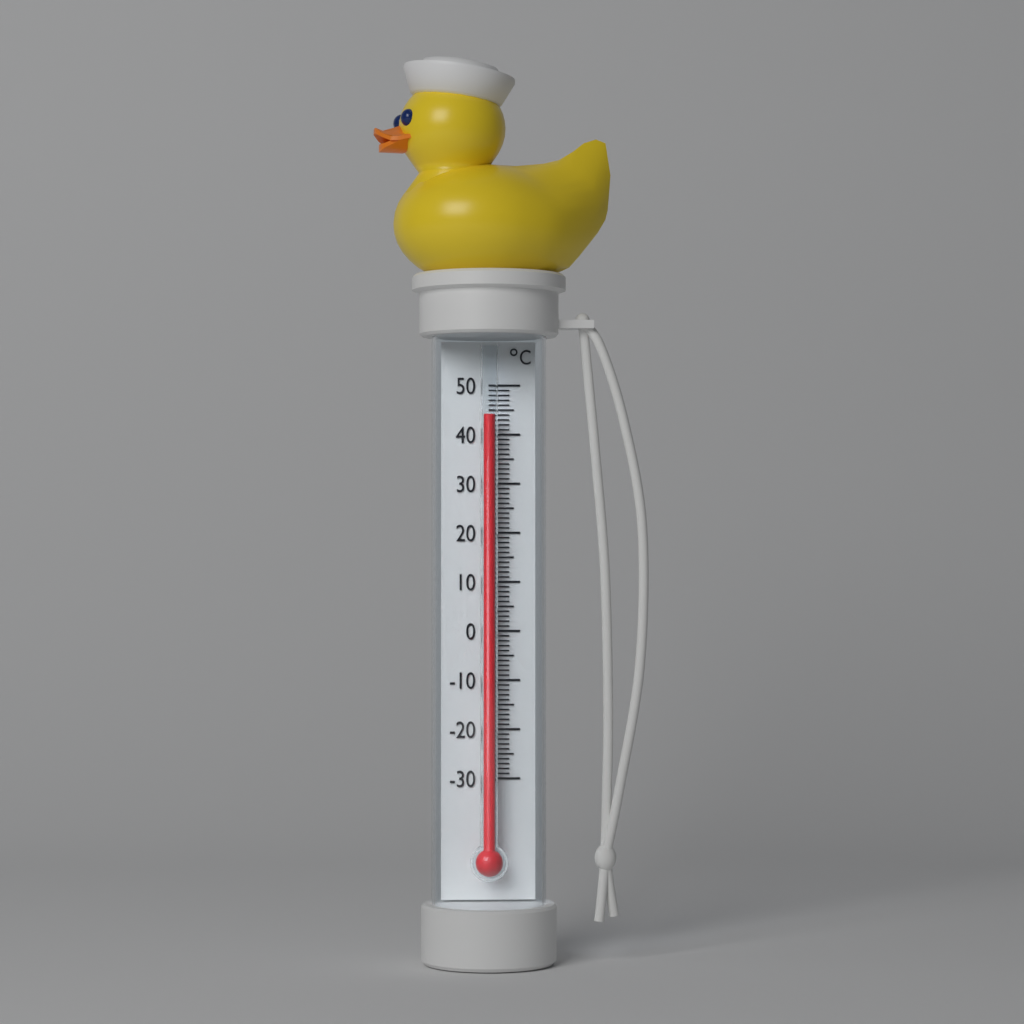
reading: 44 °C
